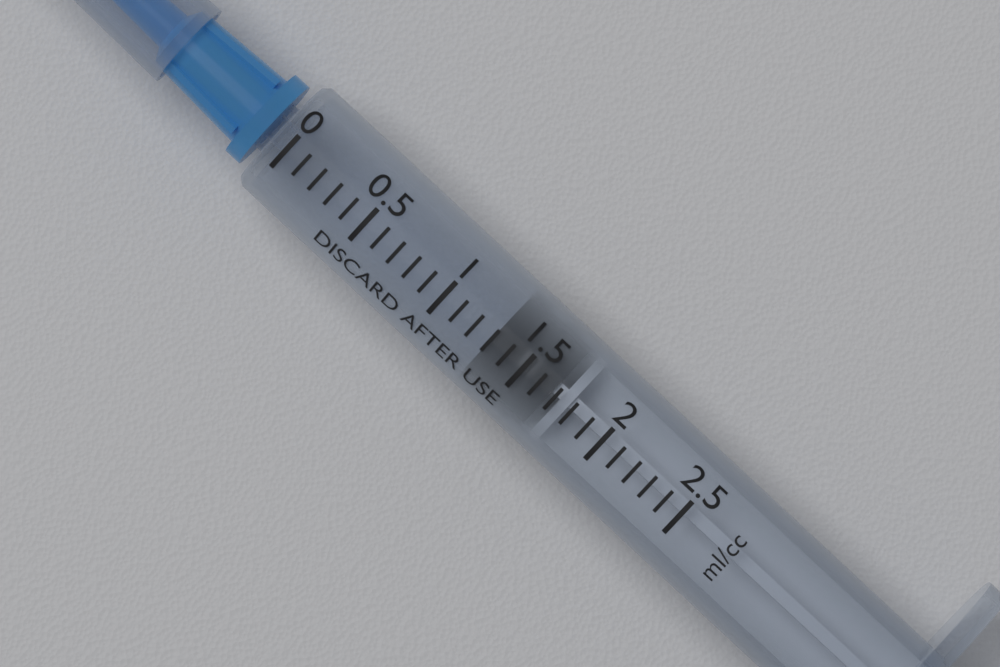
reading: 1.3 ml
